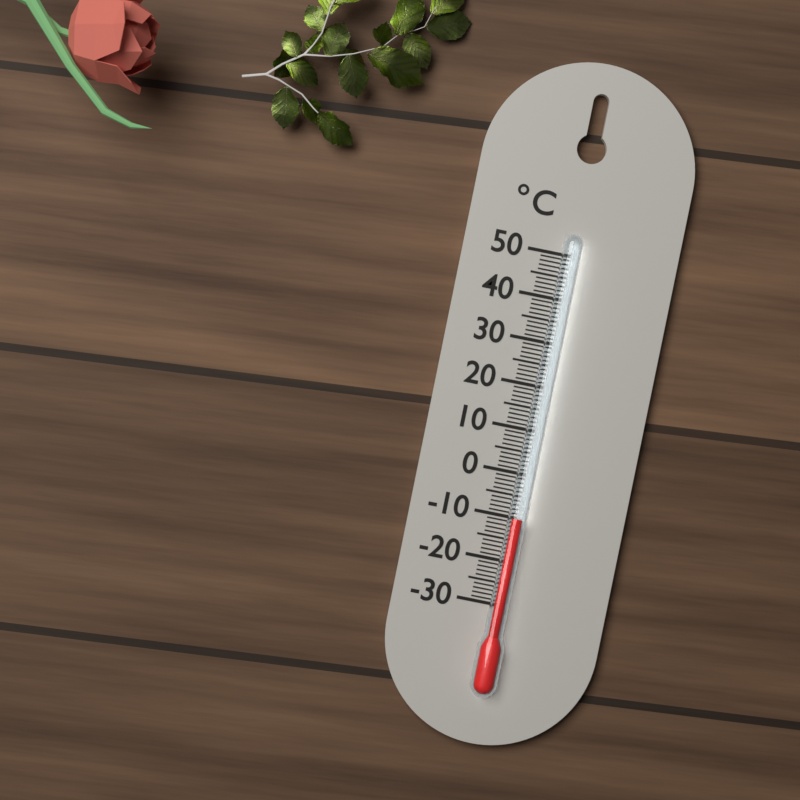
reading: -10 °C
